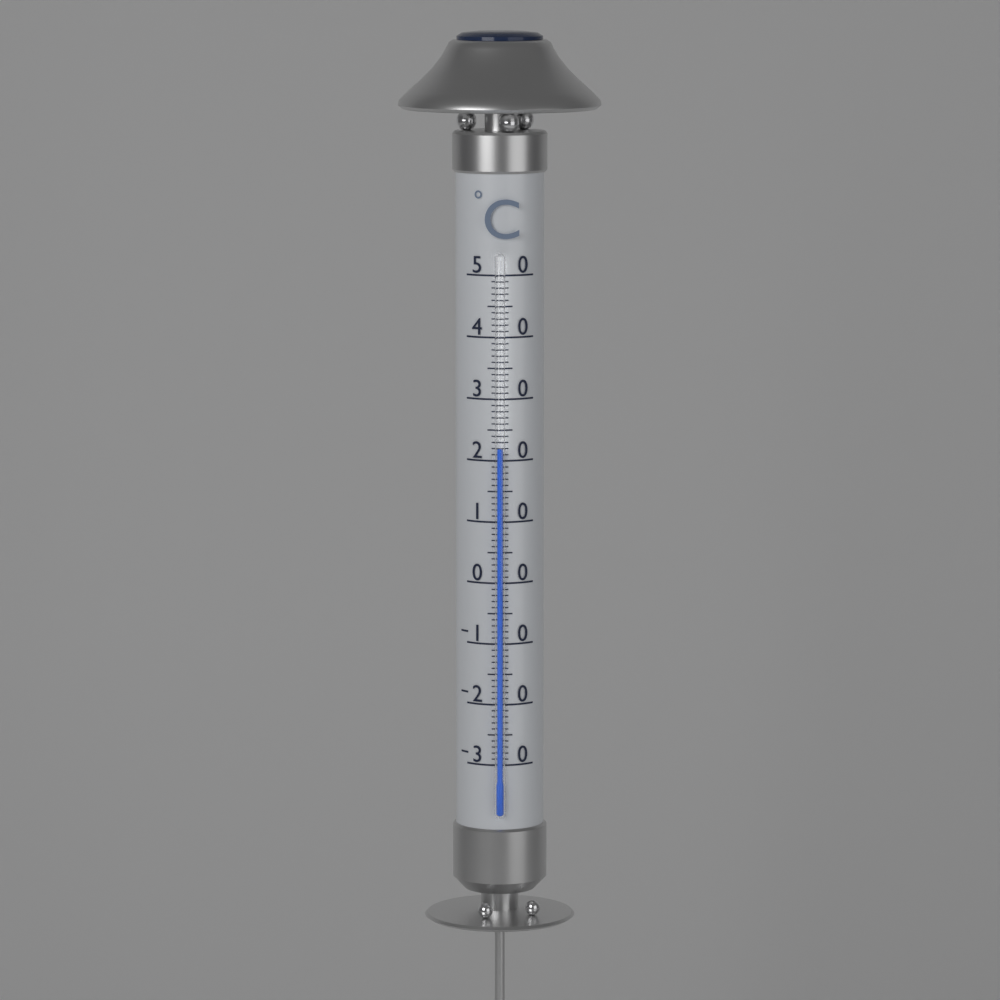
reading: 22 °C
